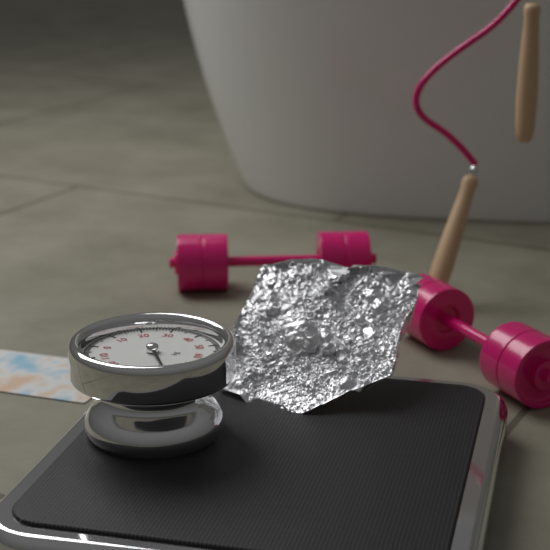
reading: 80 kg
